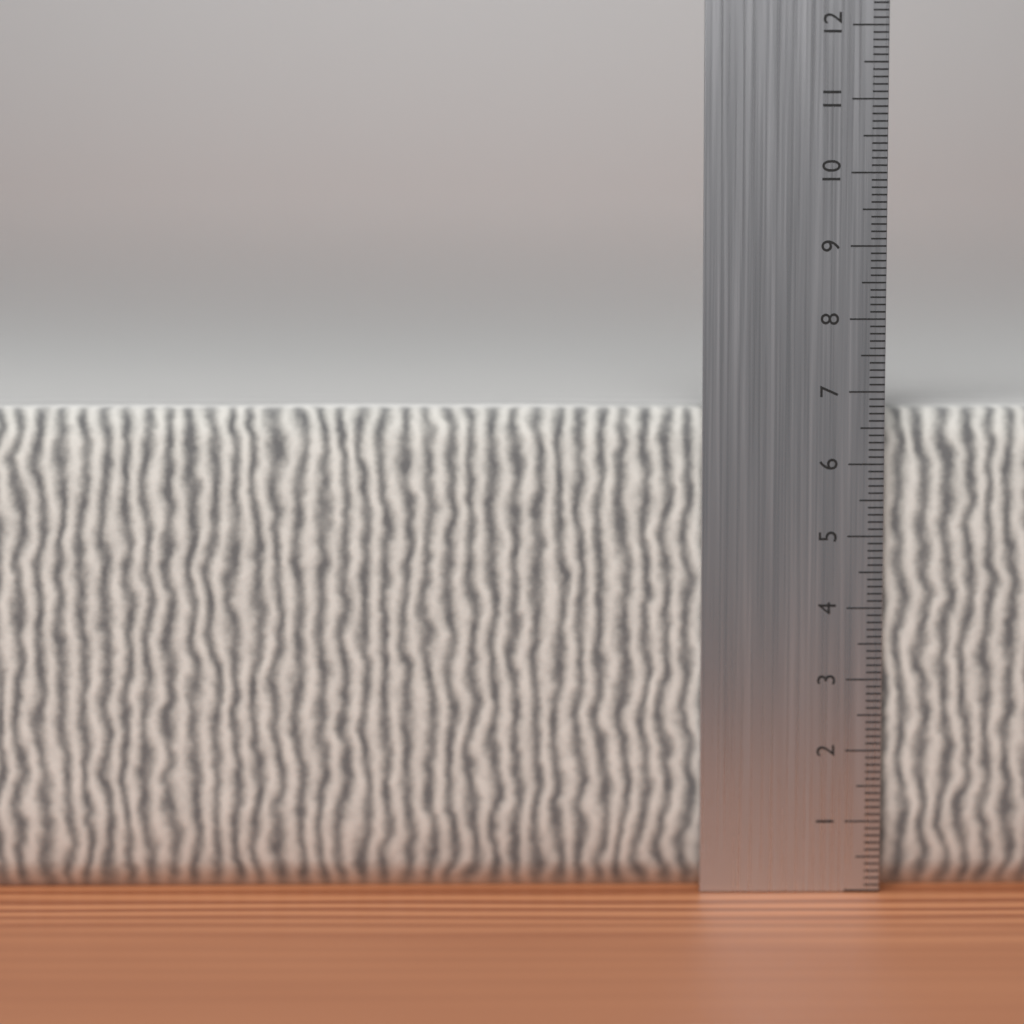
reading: 6.8 cm
